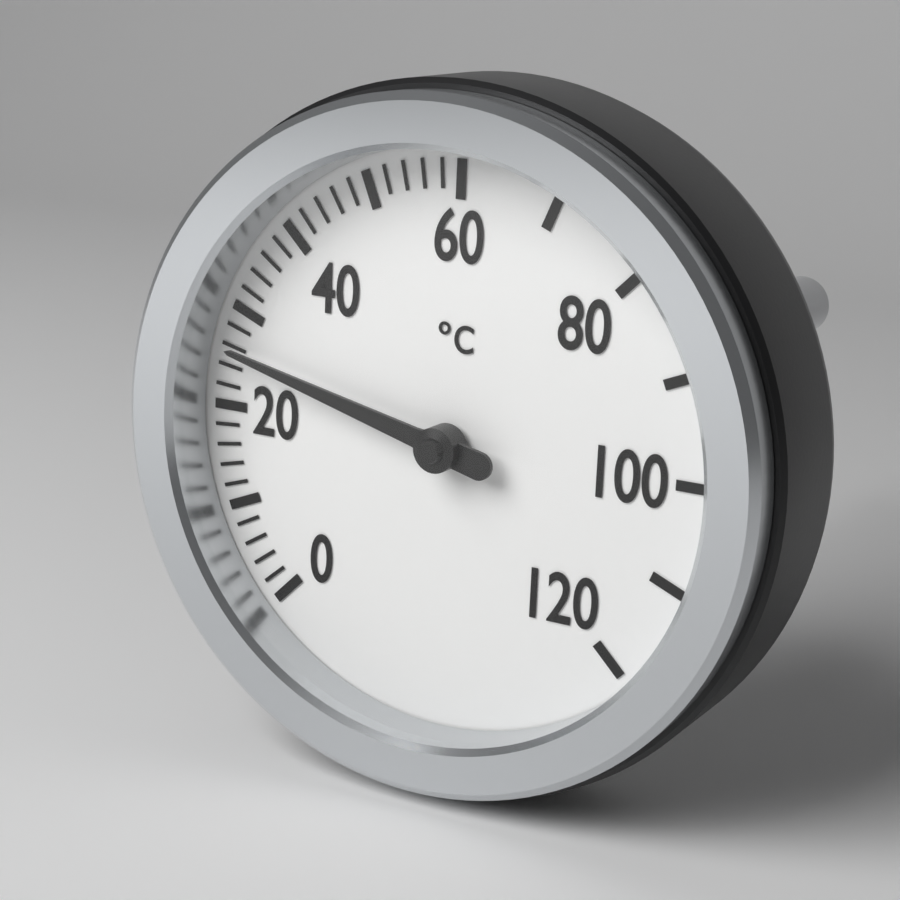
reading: 26 °C
